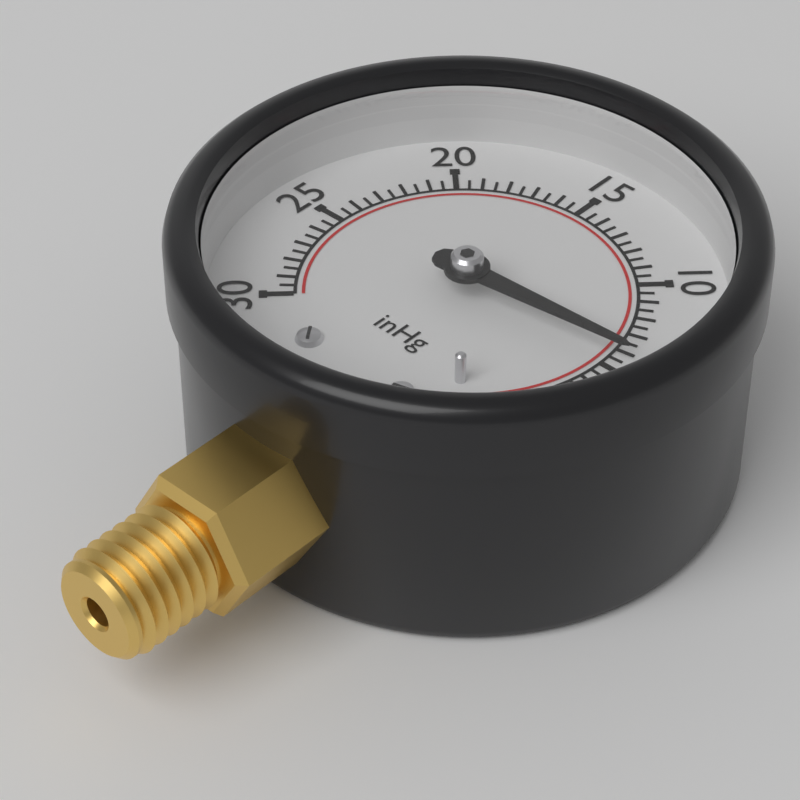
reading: 5.5 inHg
